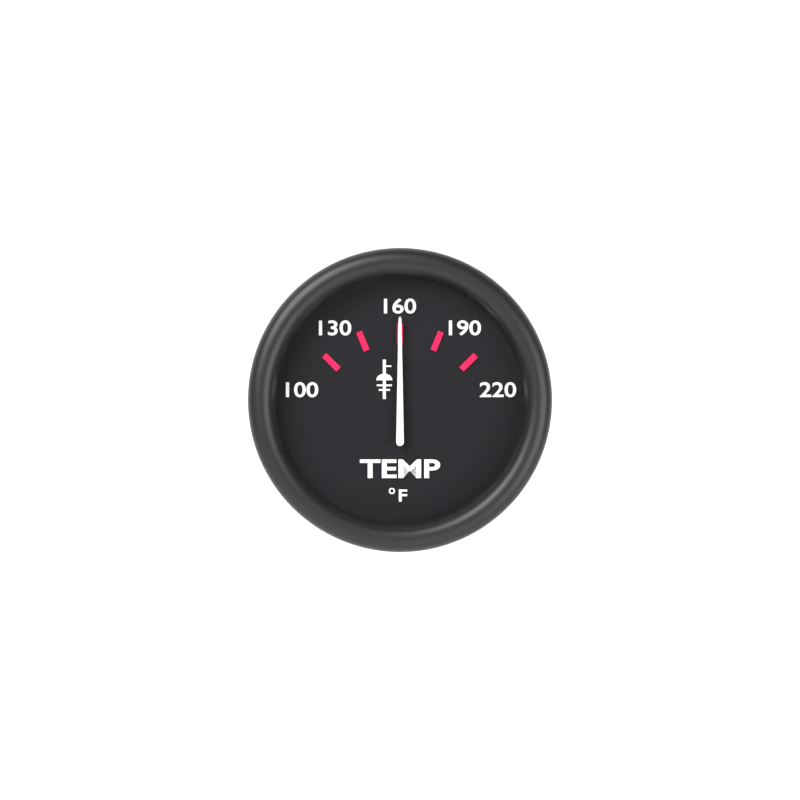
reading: 160 °F
